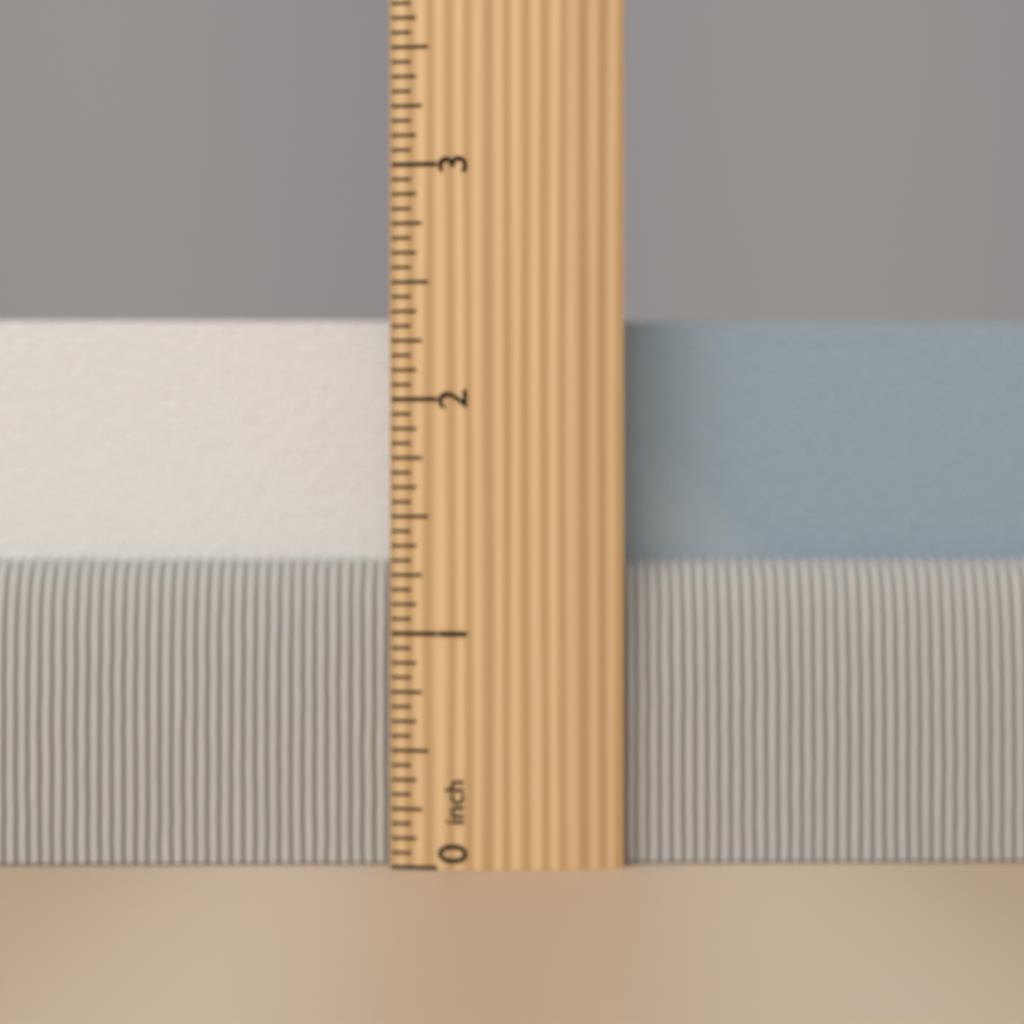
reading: 2.3750 inch
